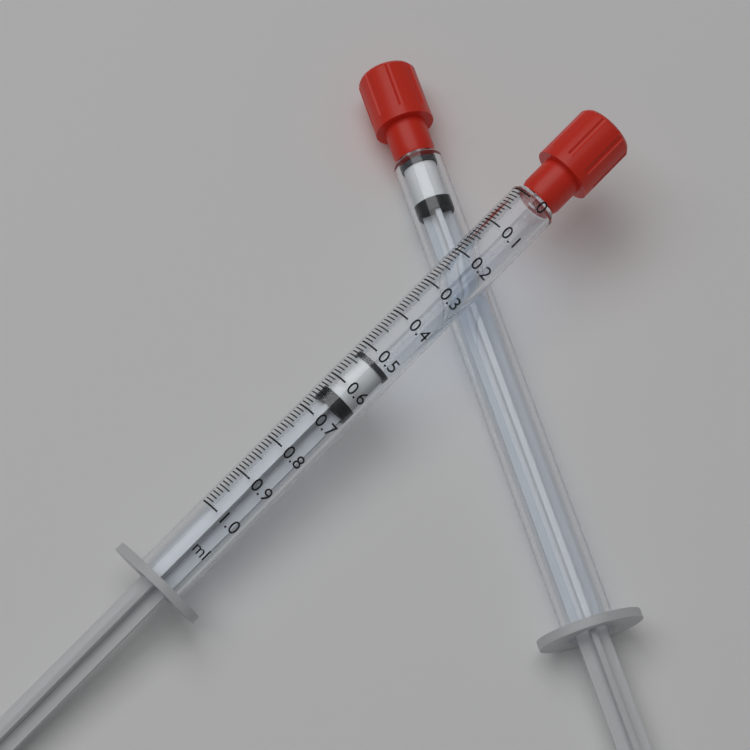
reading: 0.52 ml
